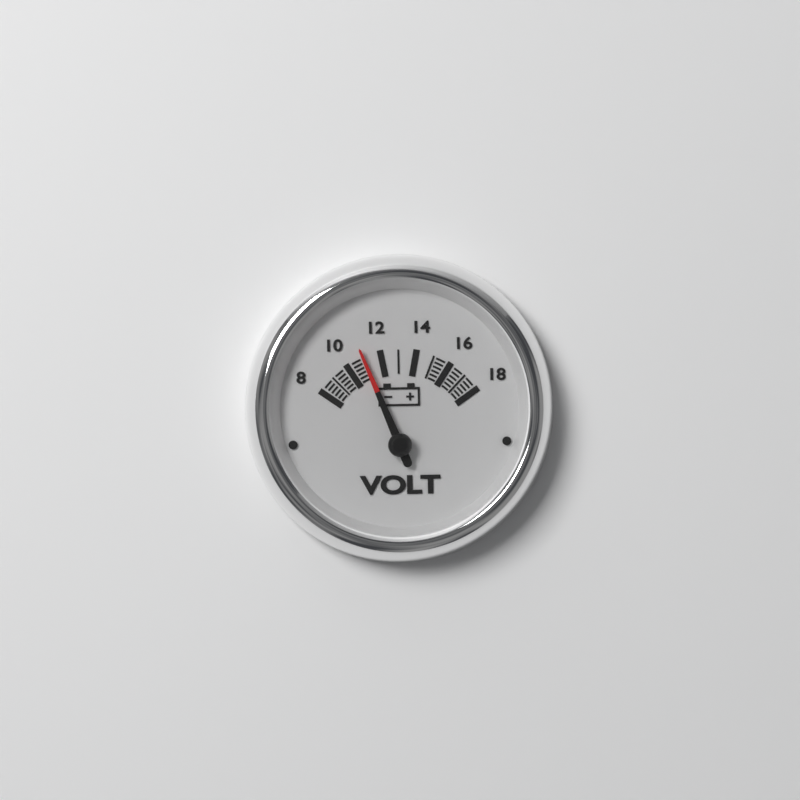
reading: 11 V
